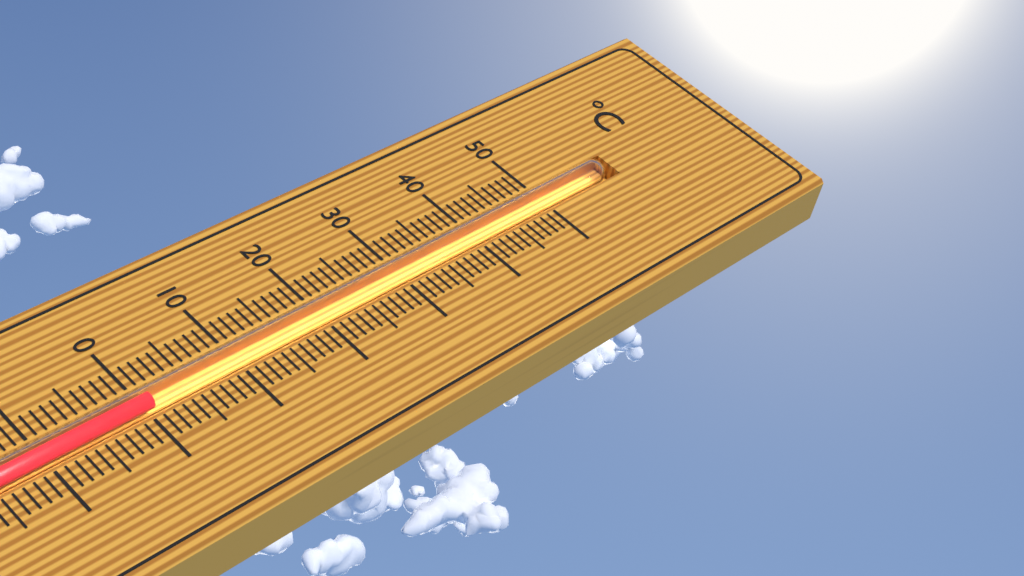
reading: 1 °C
